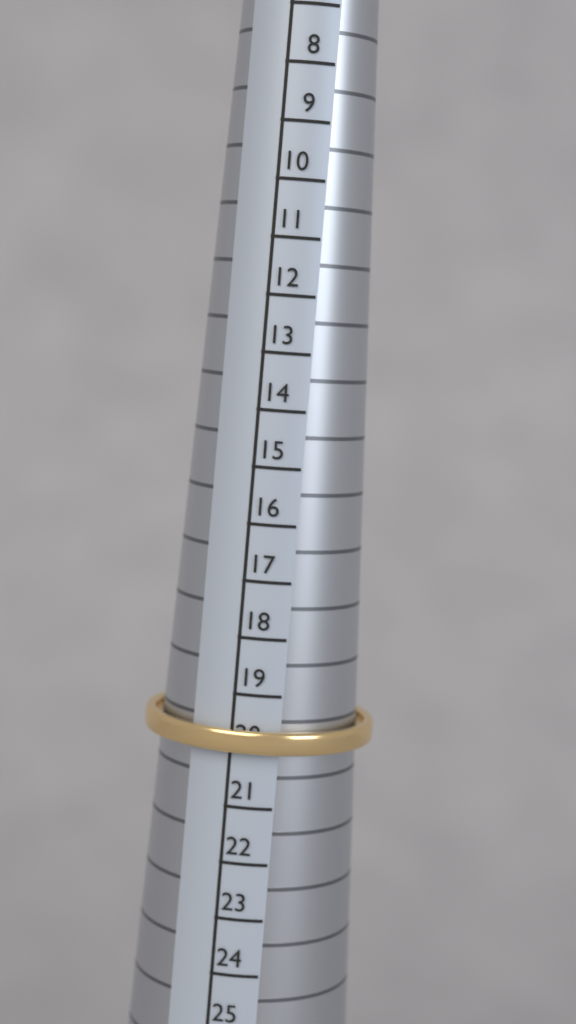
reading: 20 (no unit)
